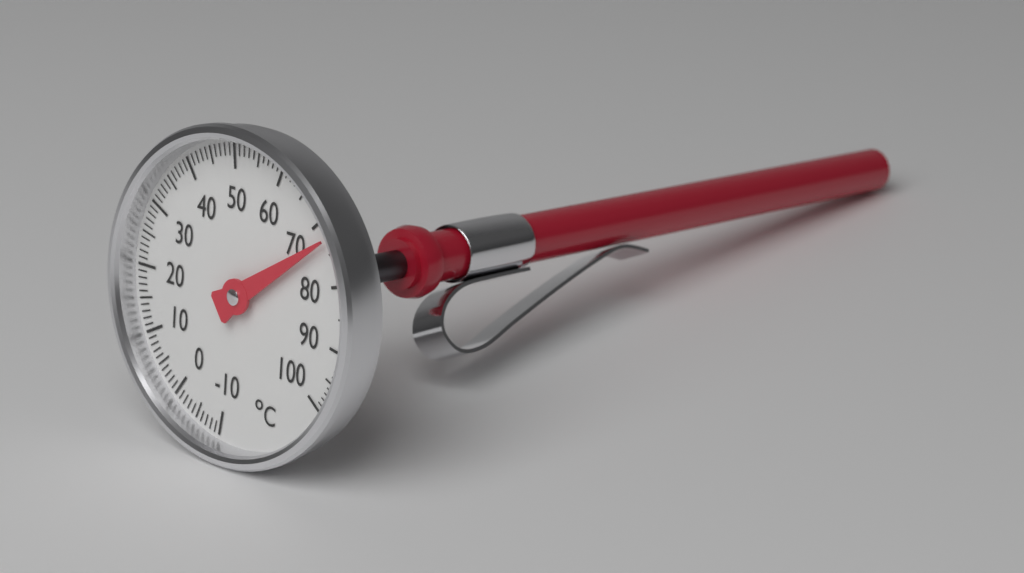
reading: 73 °C
